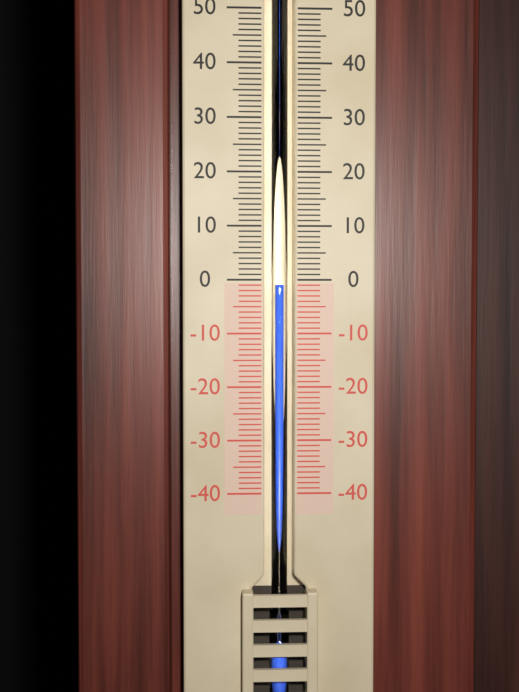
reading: -1 (no unit)
